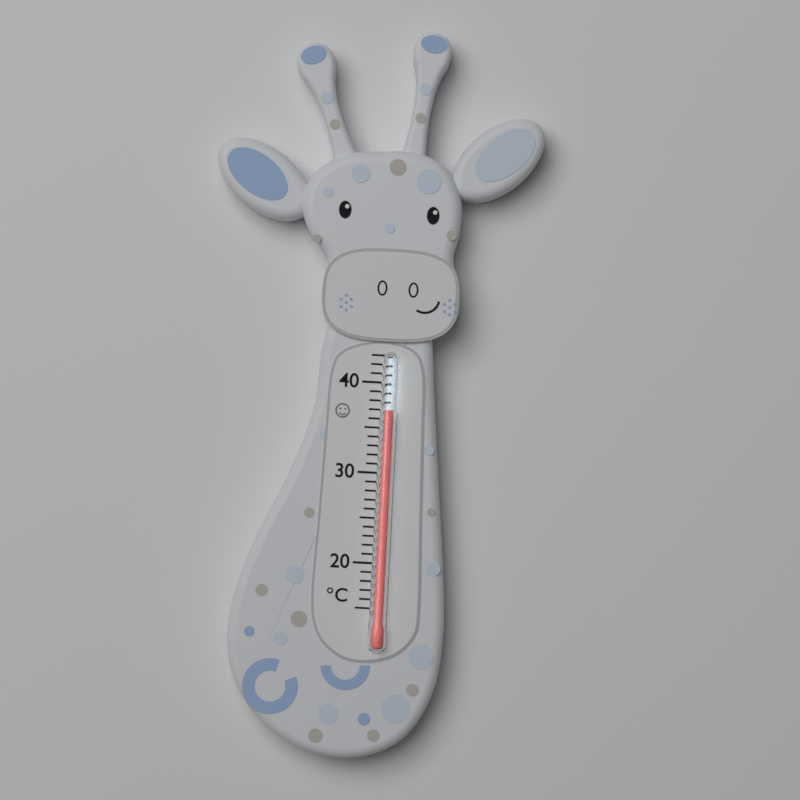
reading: 37 °C
